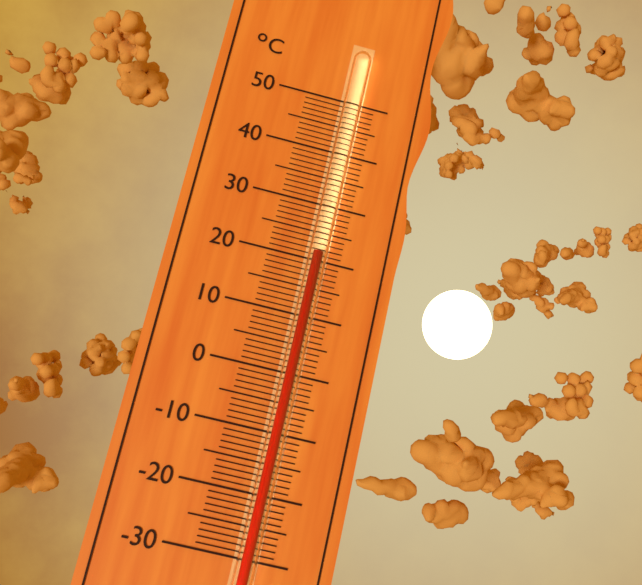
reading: 21 °C
